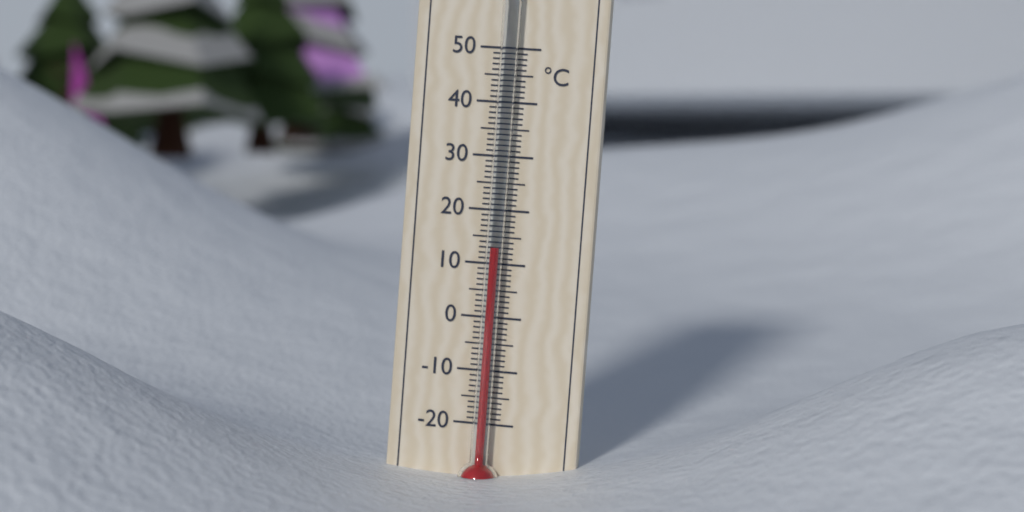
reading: 13 °C
